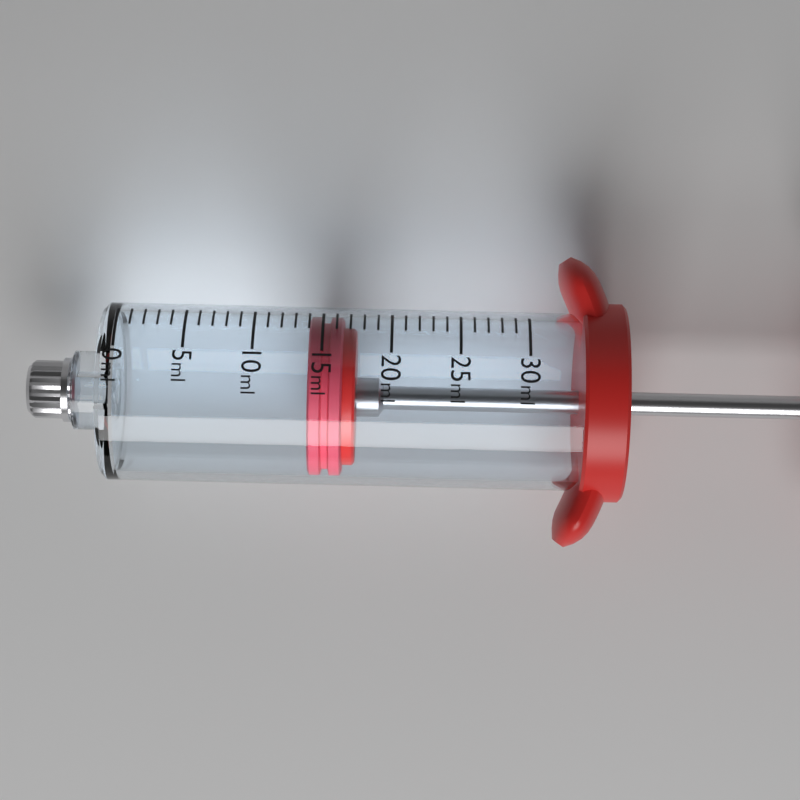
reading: 14 ml
